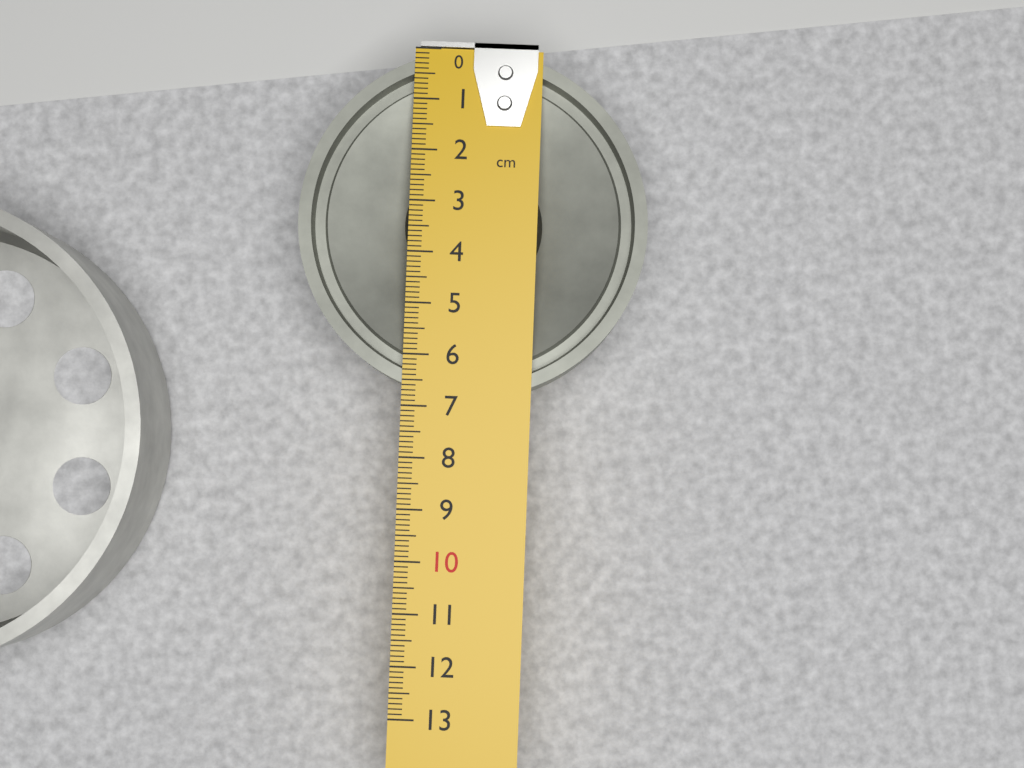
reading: 6.8 cm
